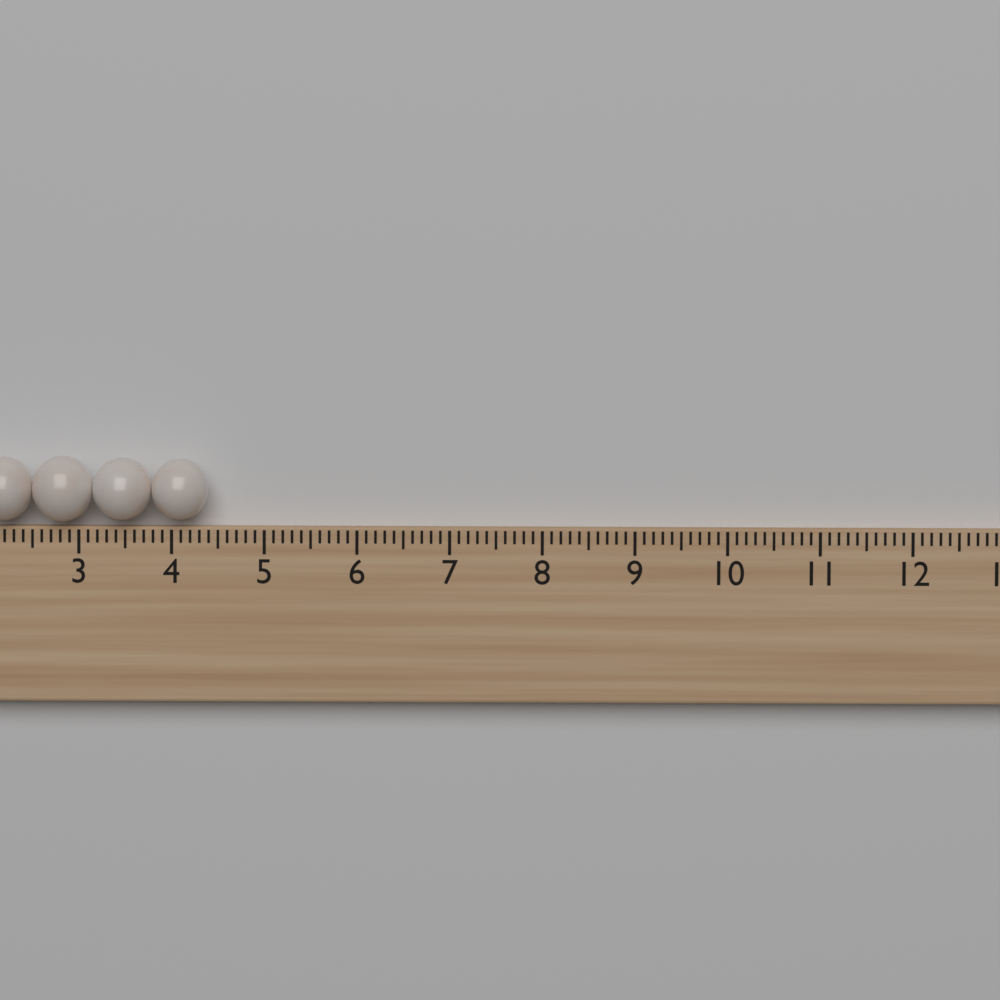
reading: 4.4 (no unit)
